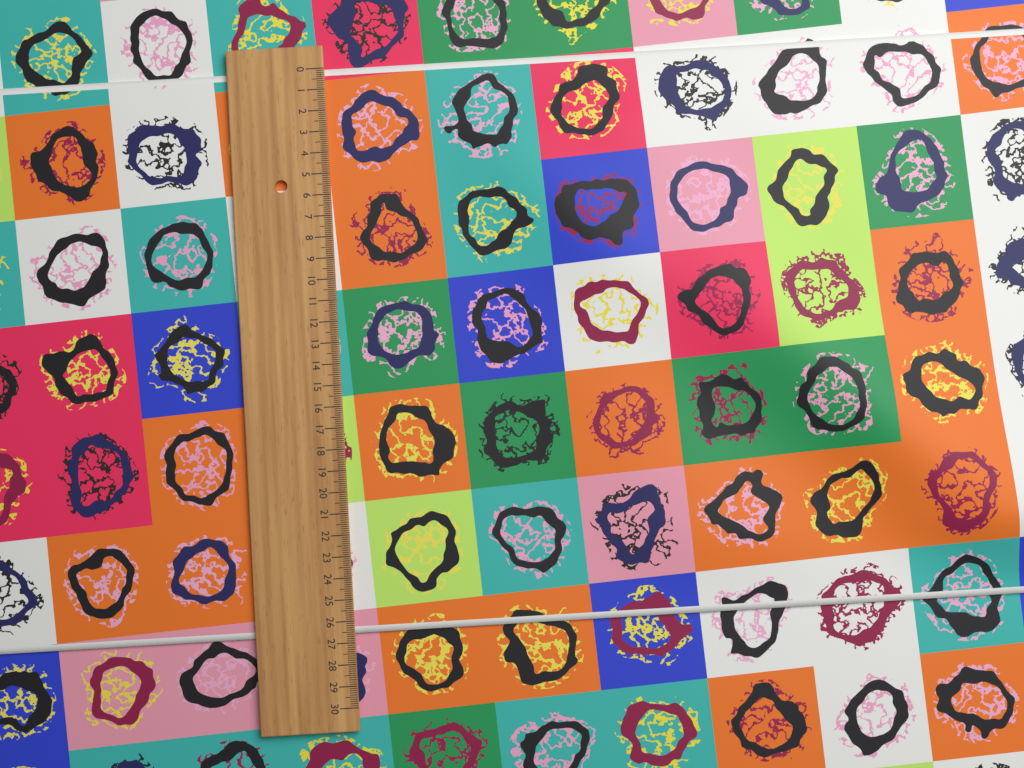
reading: 26.6 (no unit)
